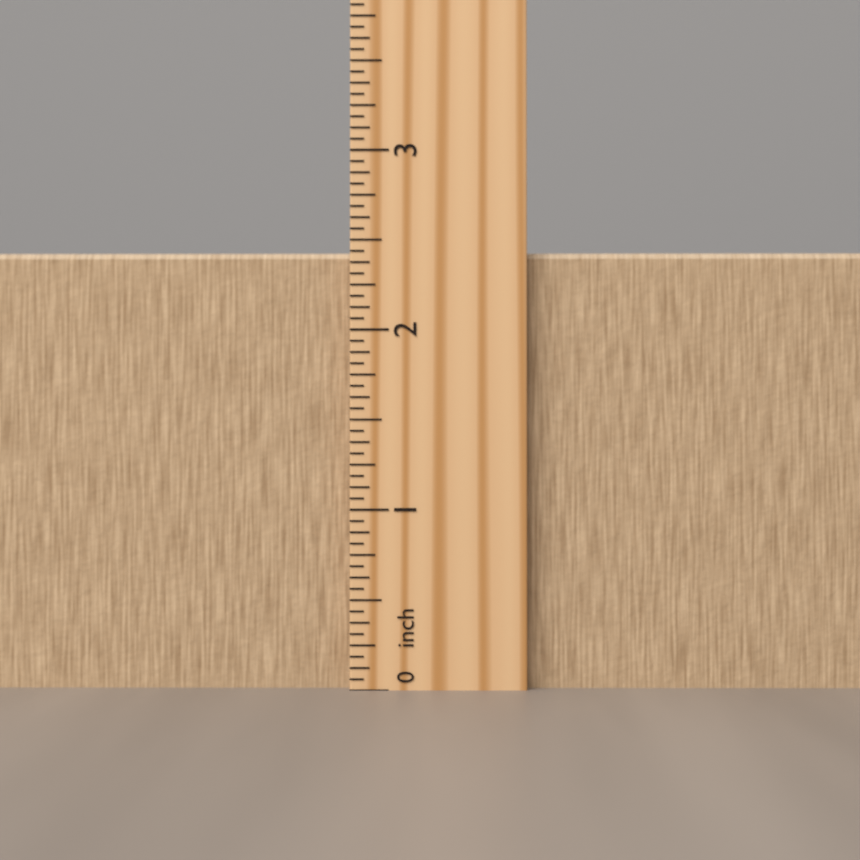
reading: 2.4375 inch
